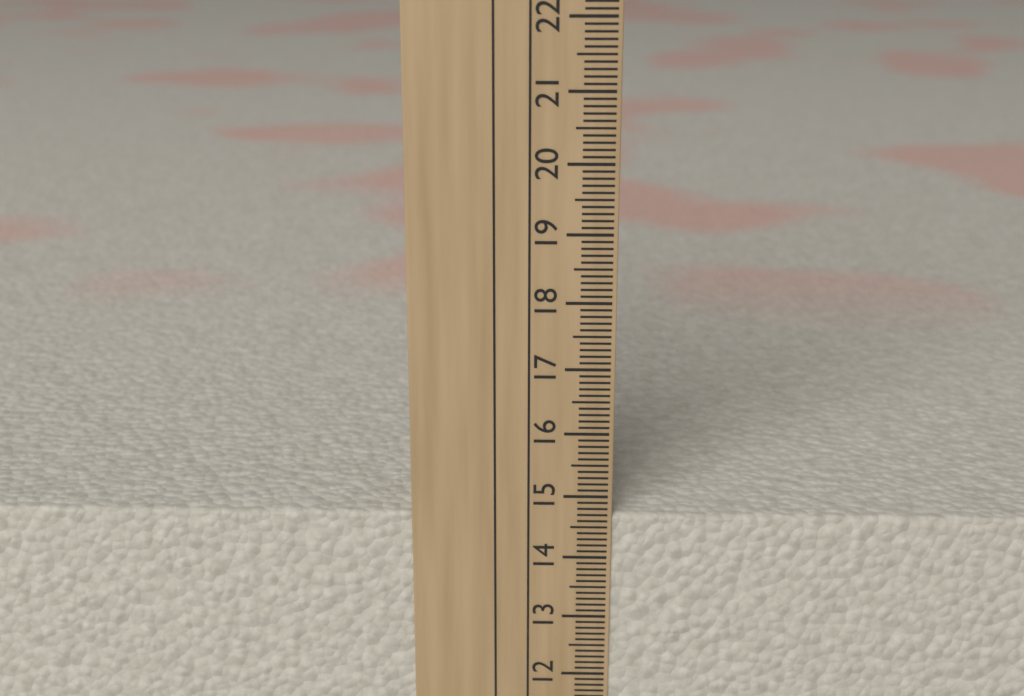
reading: 14.7 cm
